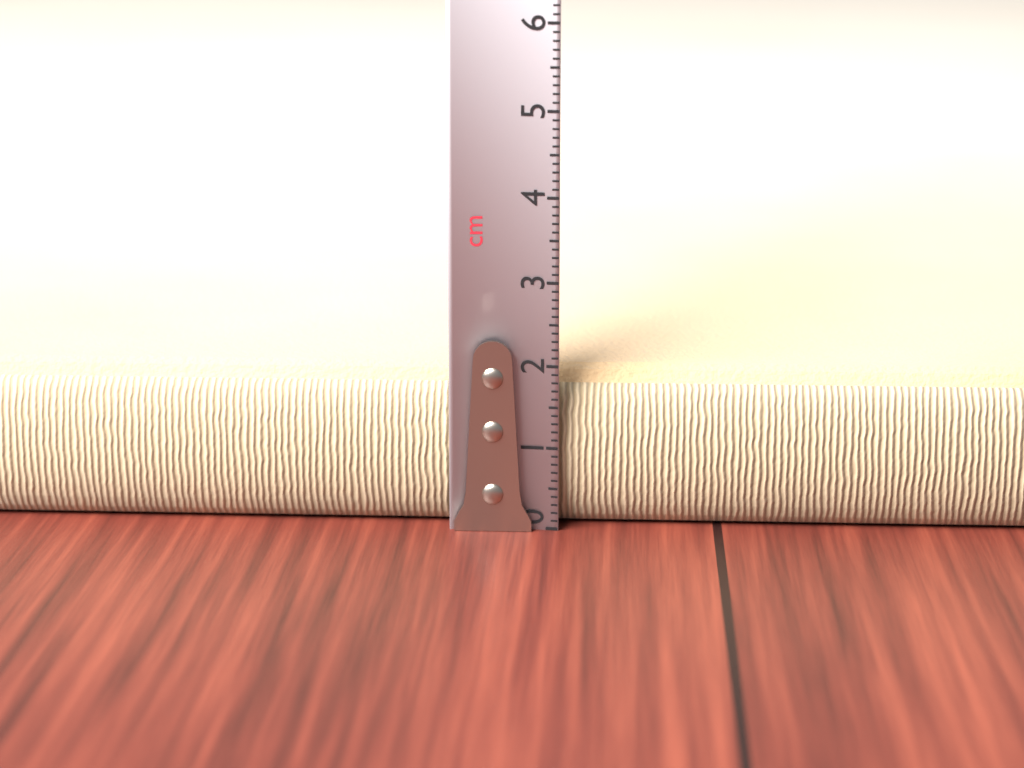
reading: 1.9 cm
